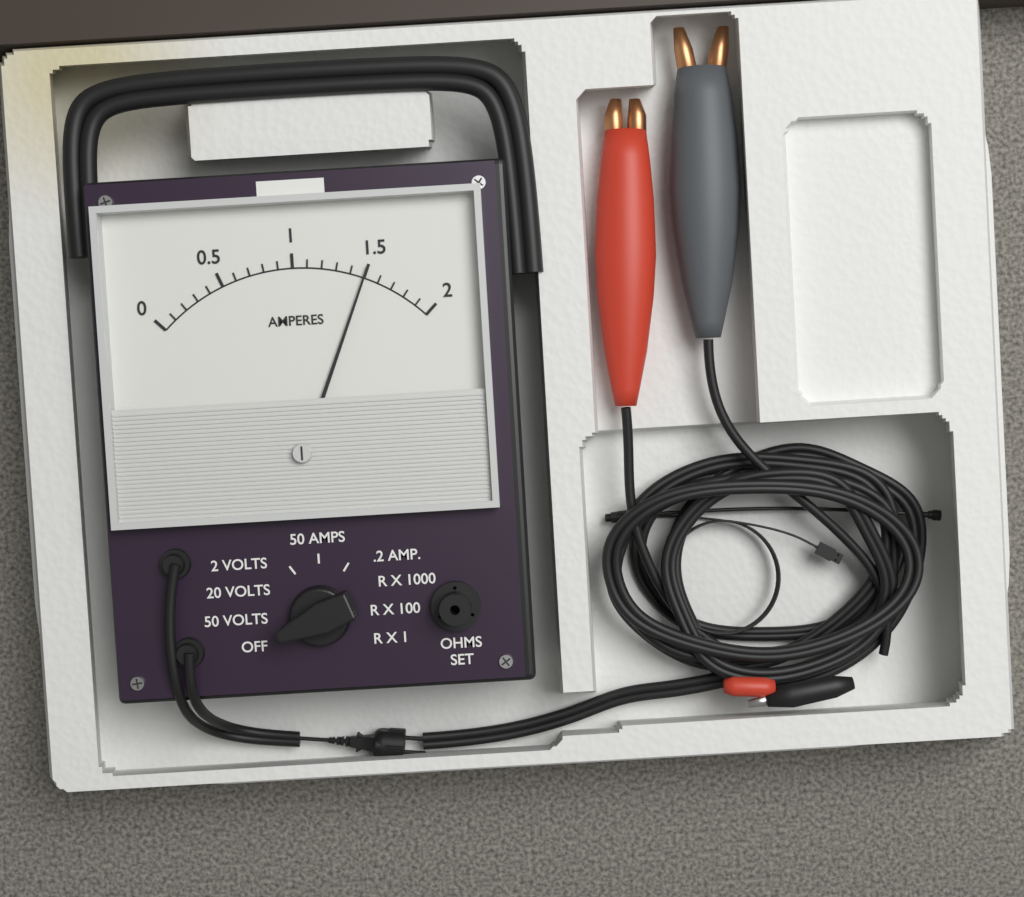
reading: 1.5 A
